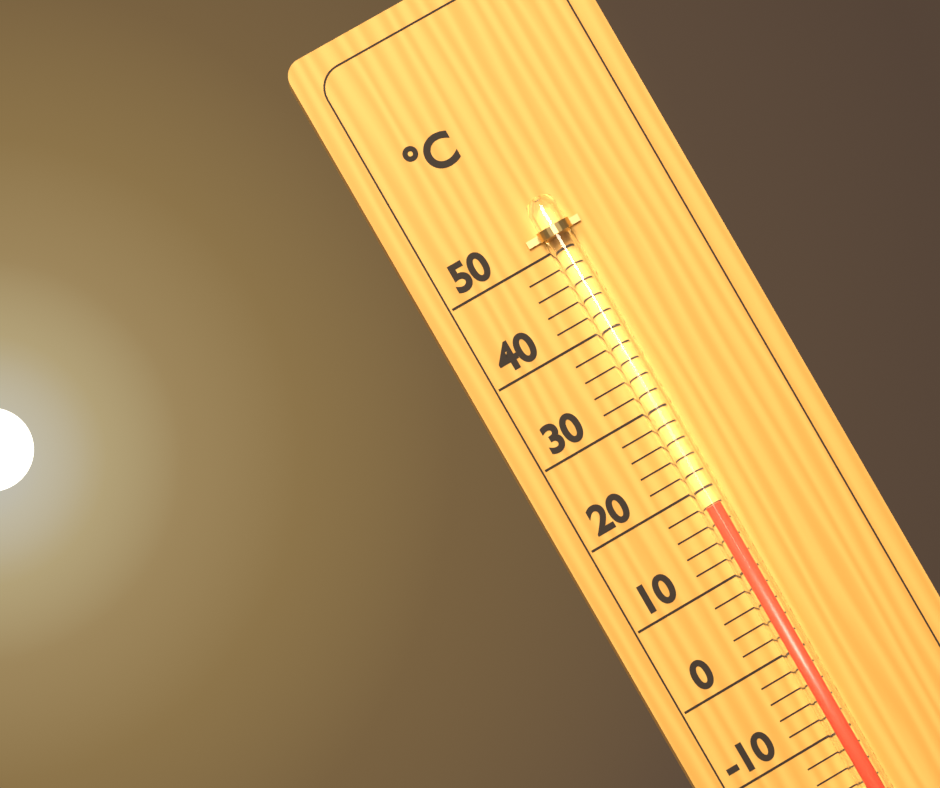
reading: 18 °C
